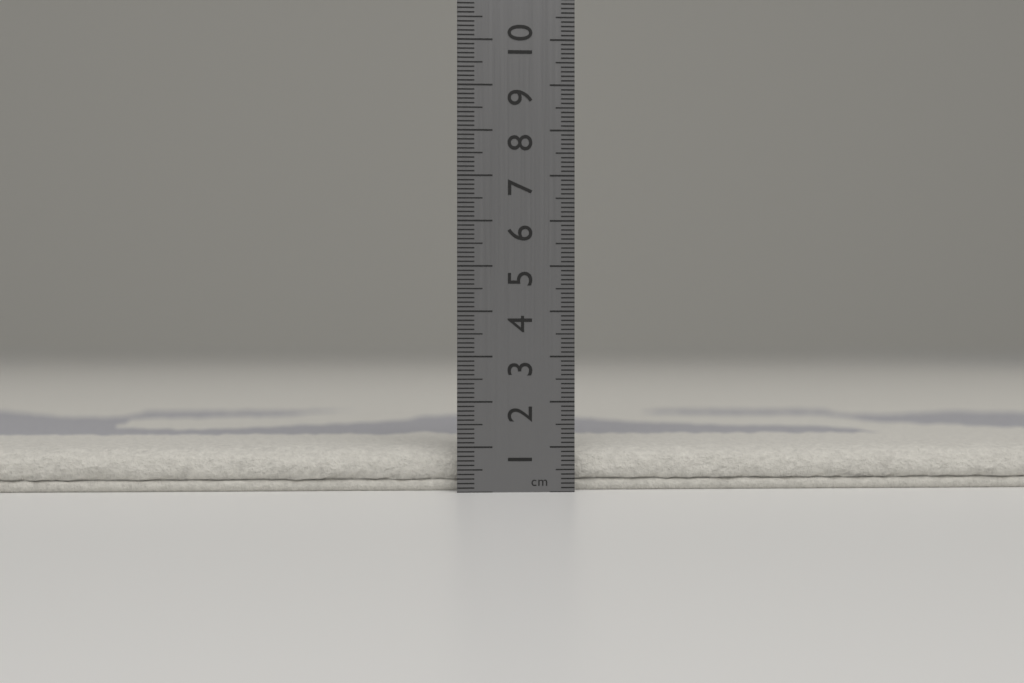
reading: 1.0 cm
